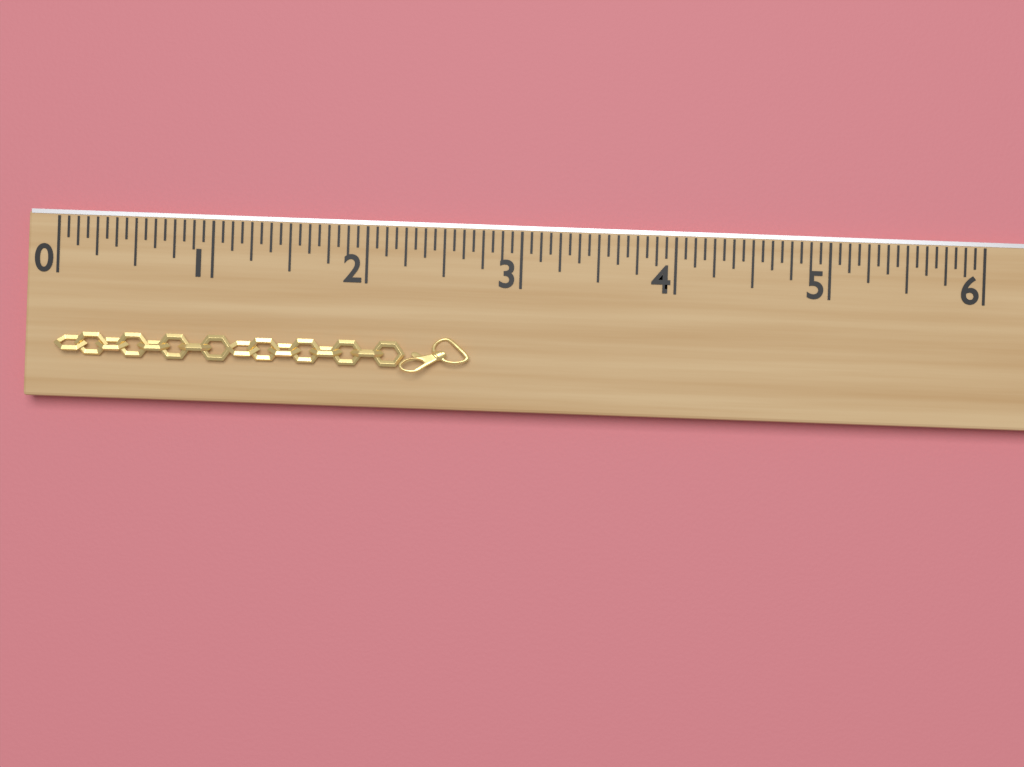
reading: 2.6875 (no unit)
